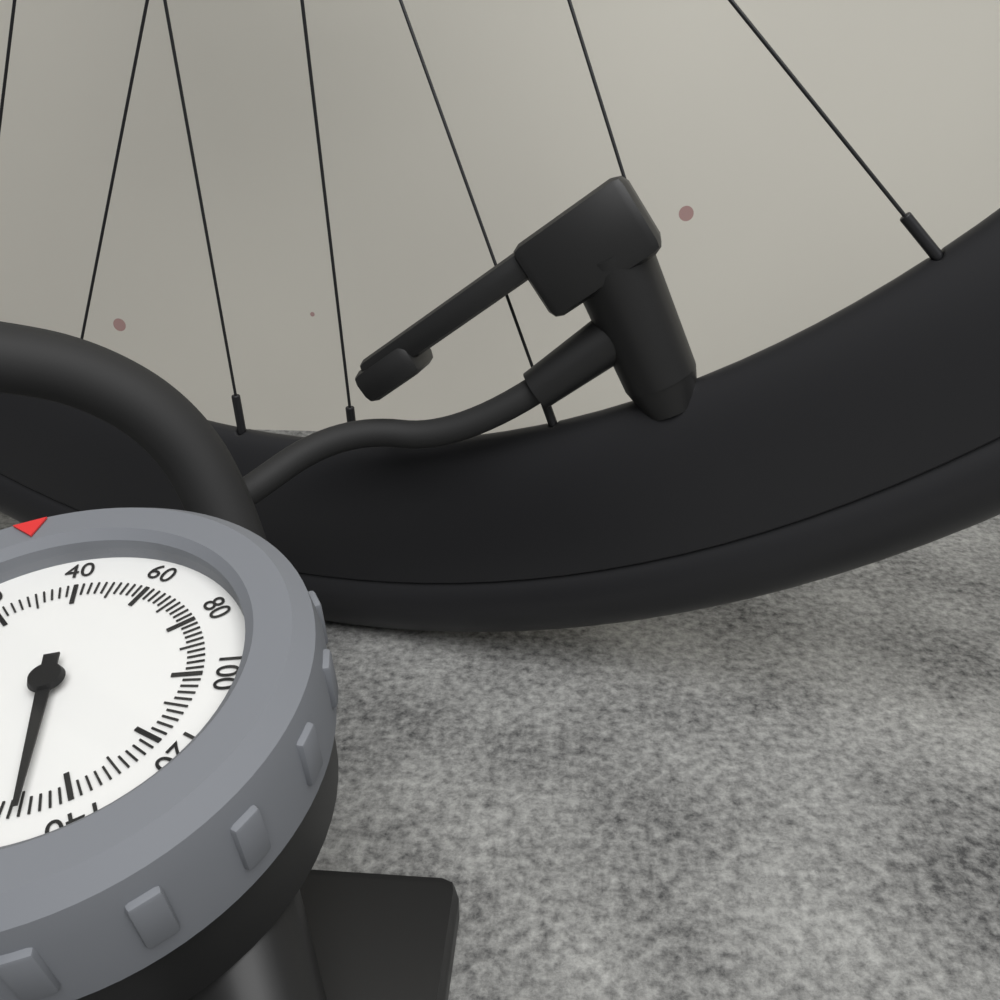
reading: 150 psi
